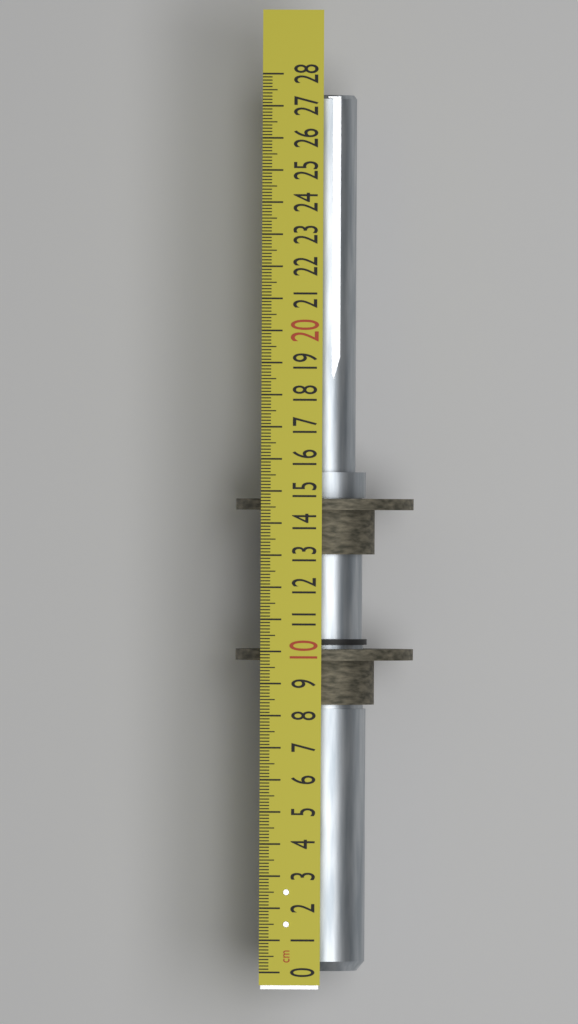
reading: 27.4 cm
